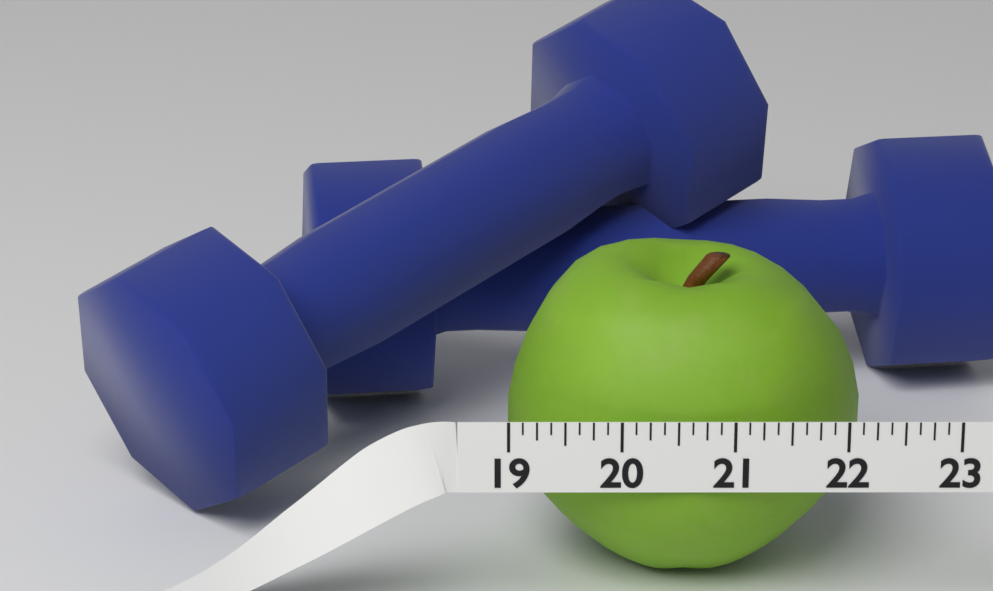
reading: 22.250 (no unit)
